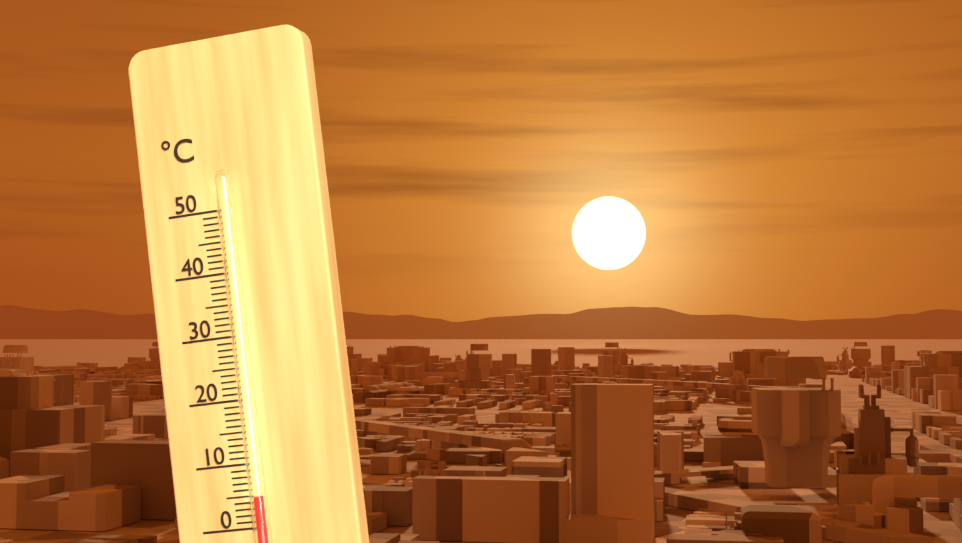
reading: 5 °C
